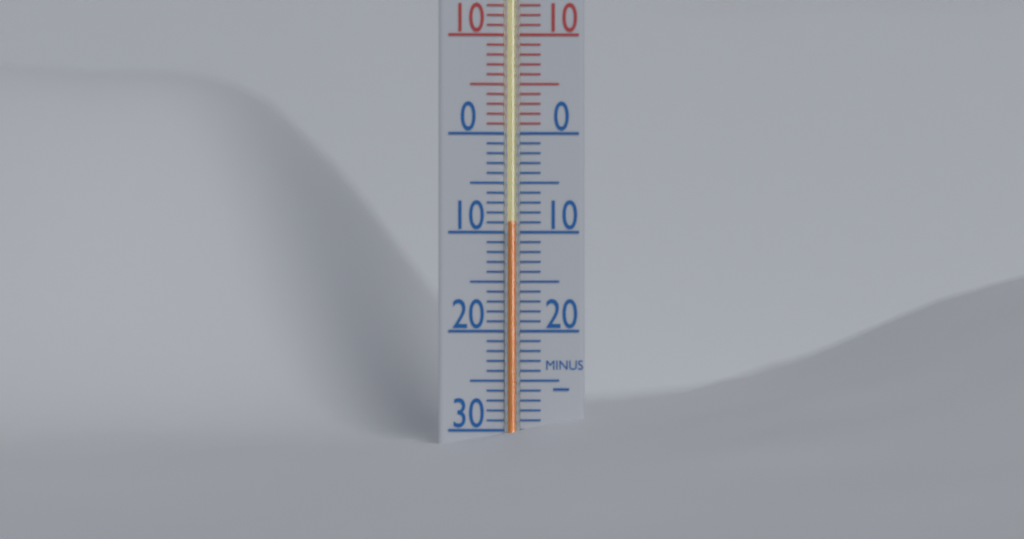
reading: -9 °C
